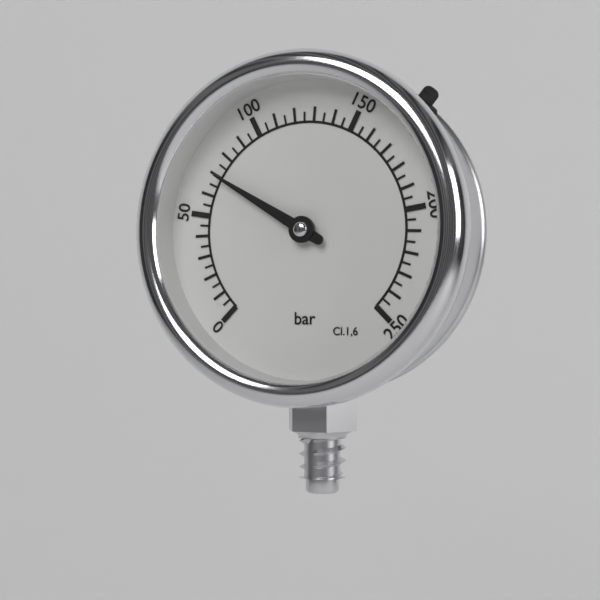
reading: 70 bar
